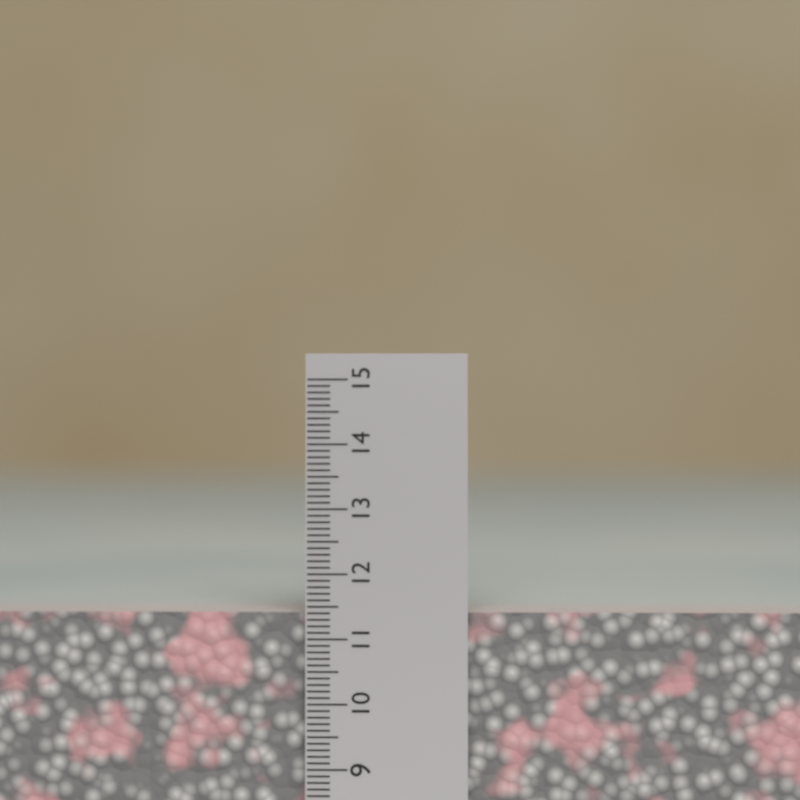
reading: 11.4 cm
